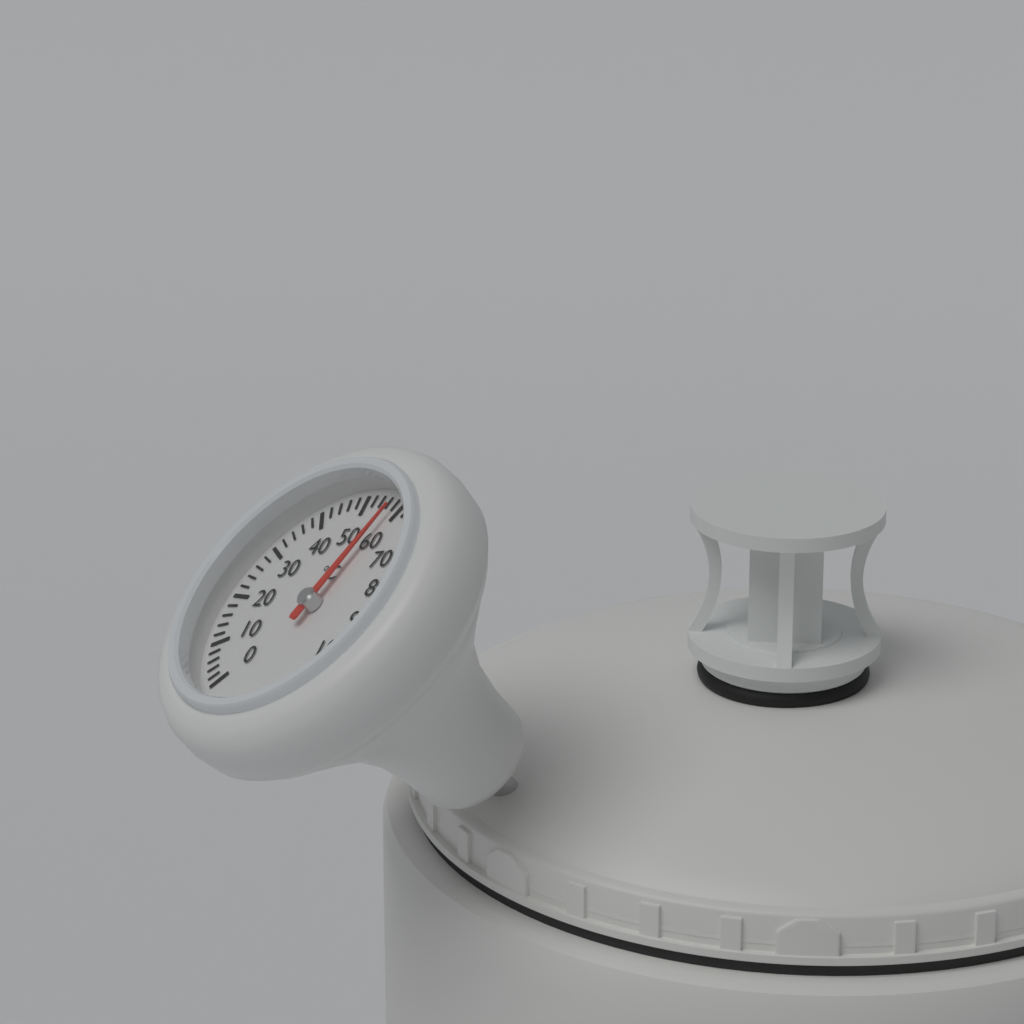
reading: 58 °C
